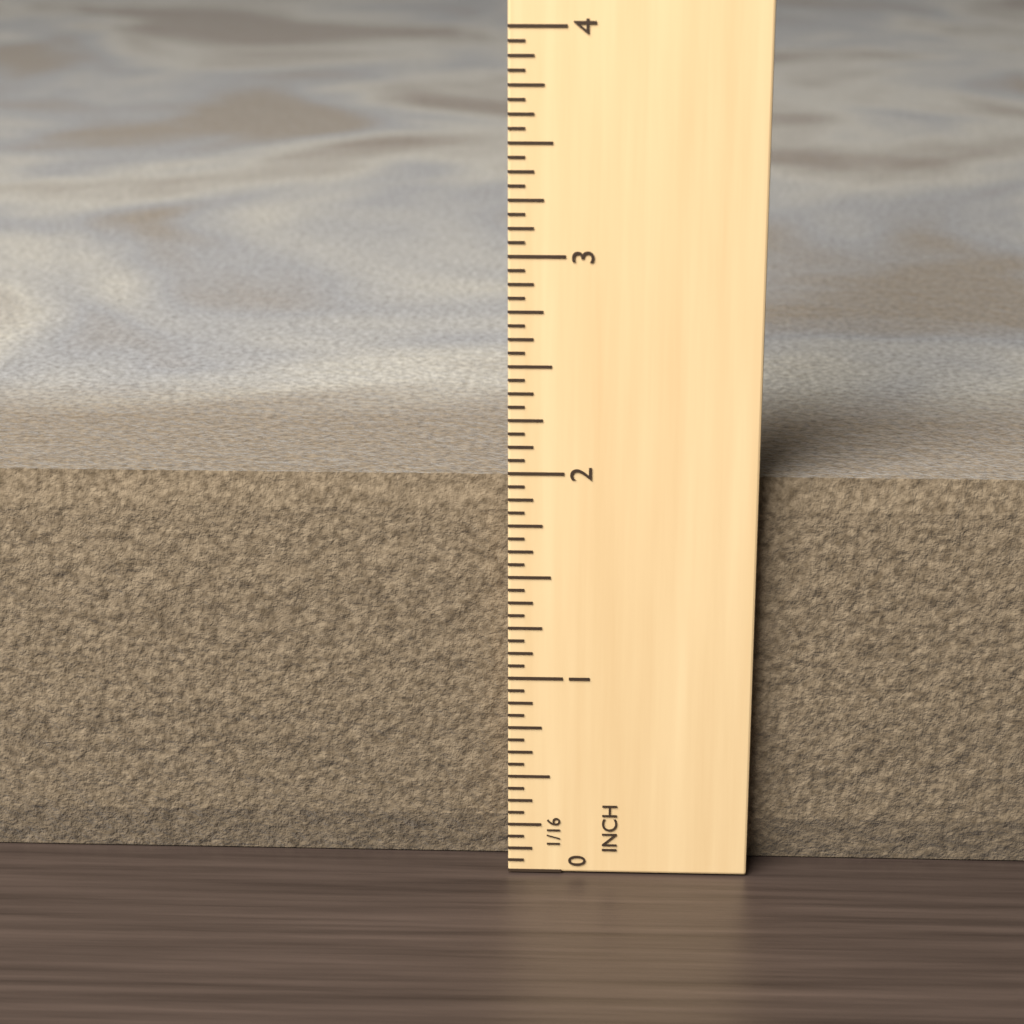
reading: 1.9375 in
